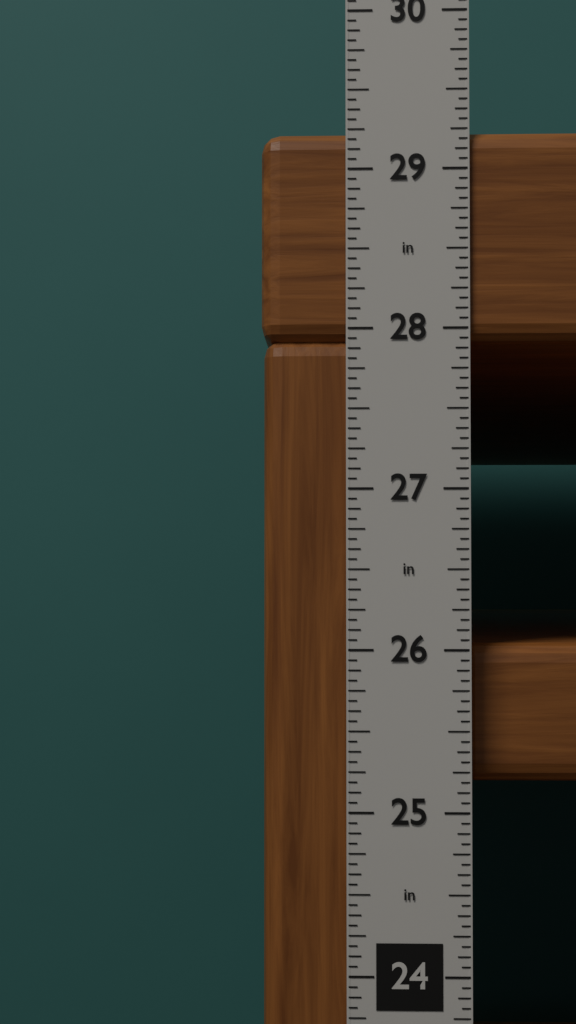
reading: 29.2500 in
